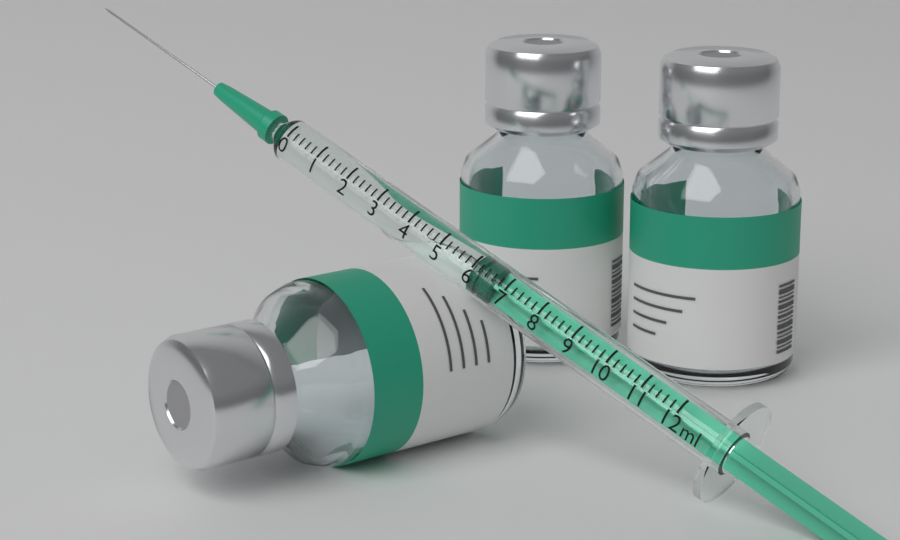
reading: 6.0 ml
